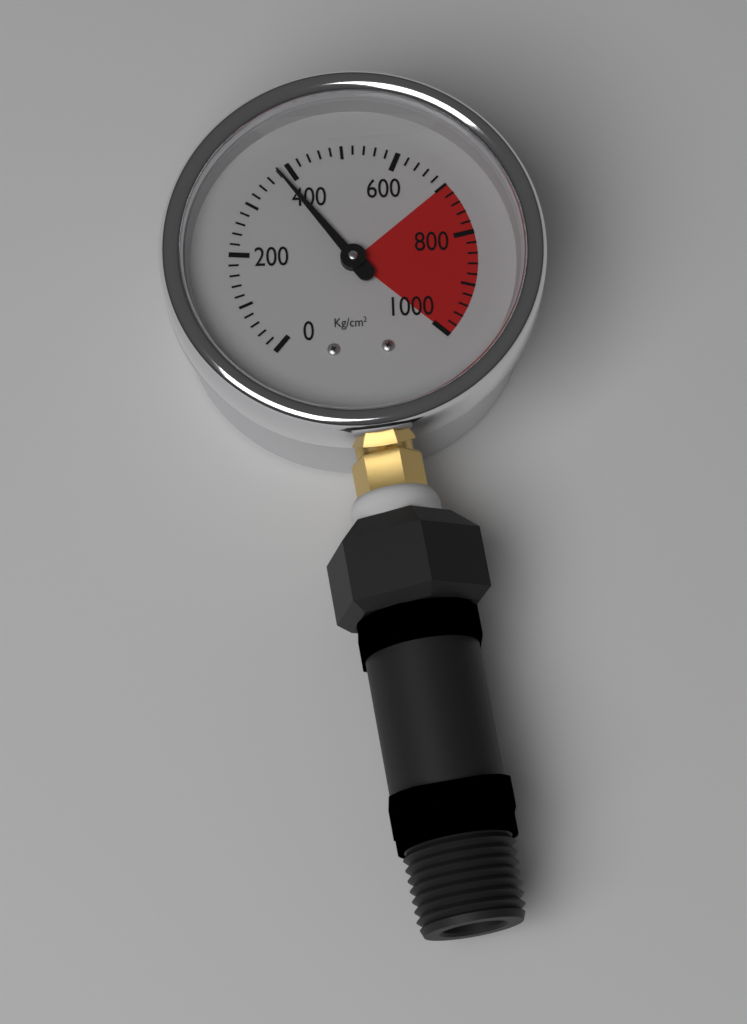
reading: 380 kg/cm²
